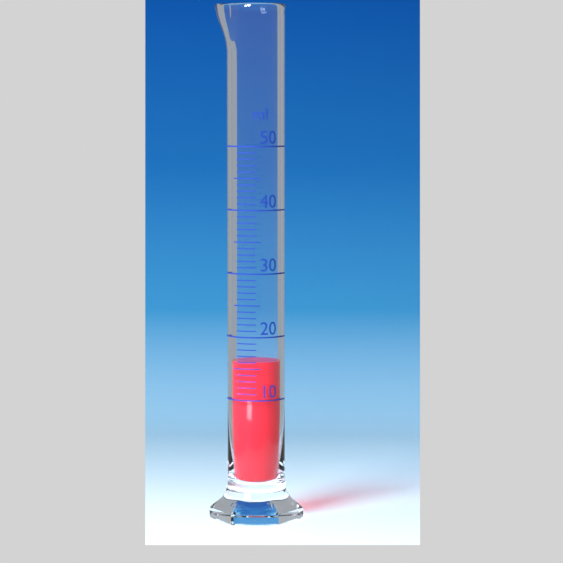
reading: 16 ml
